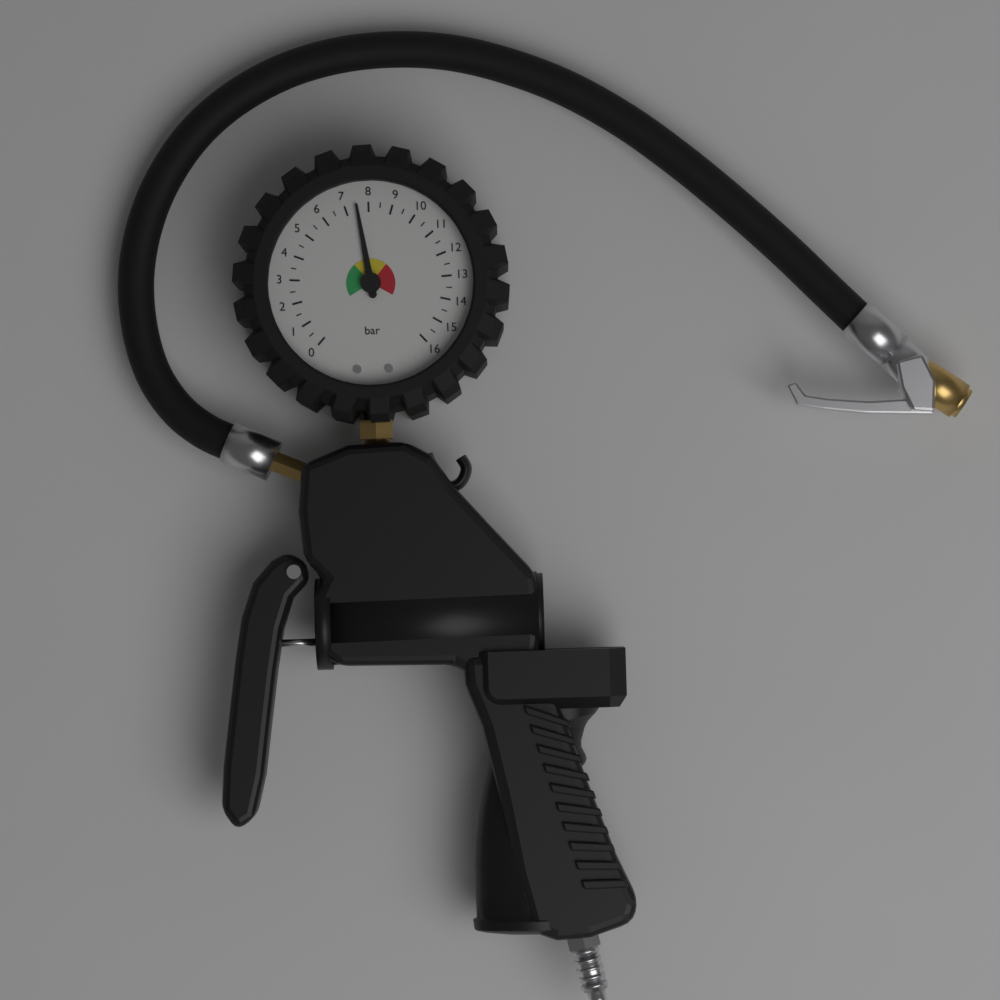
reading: 7.5 bar
